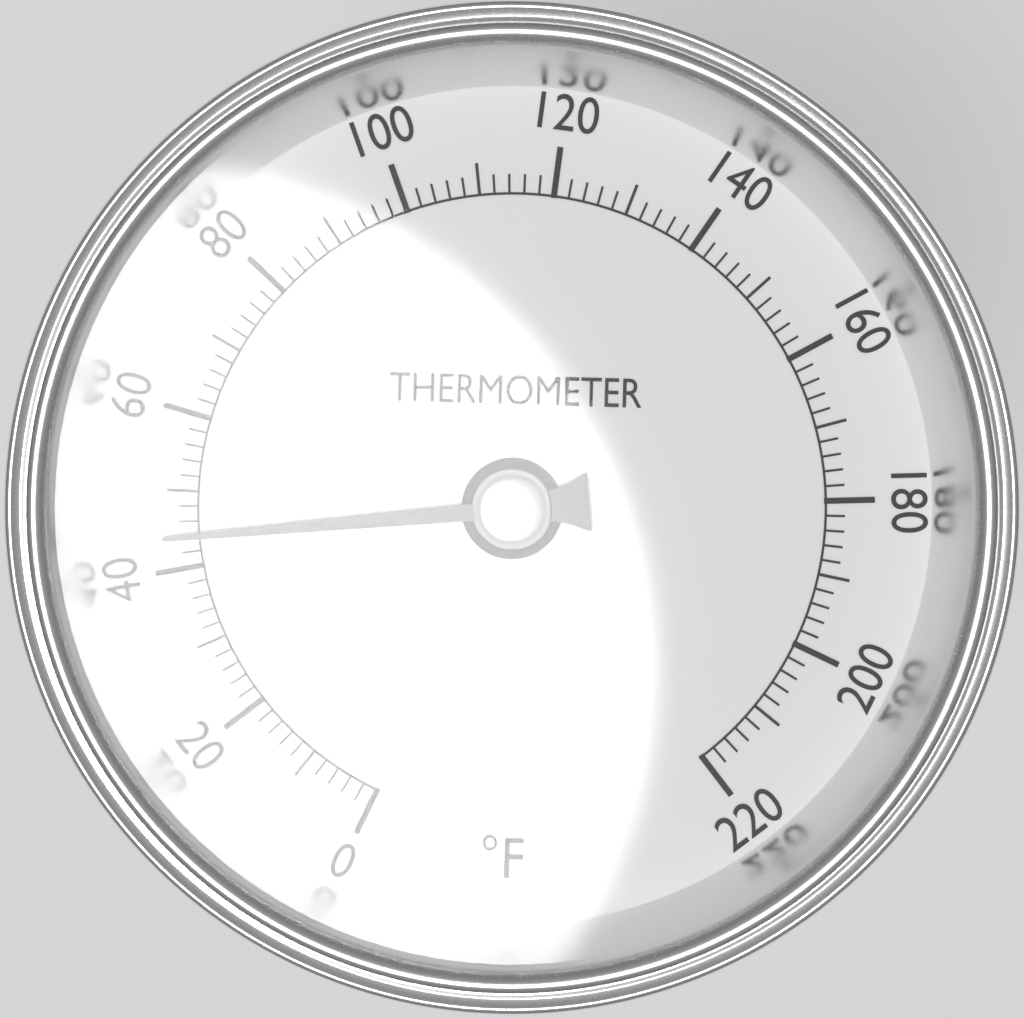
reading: 44 °F
